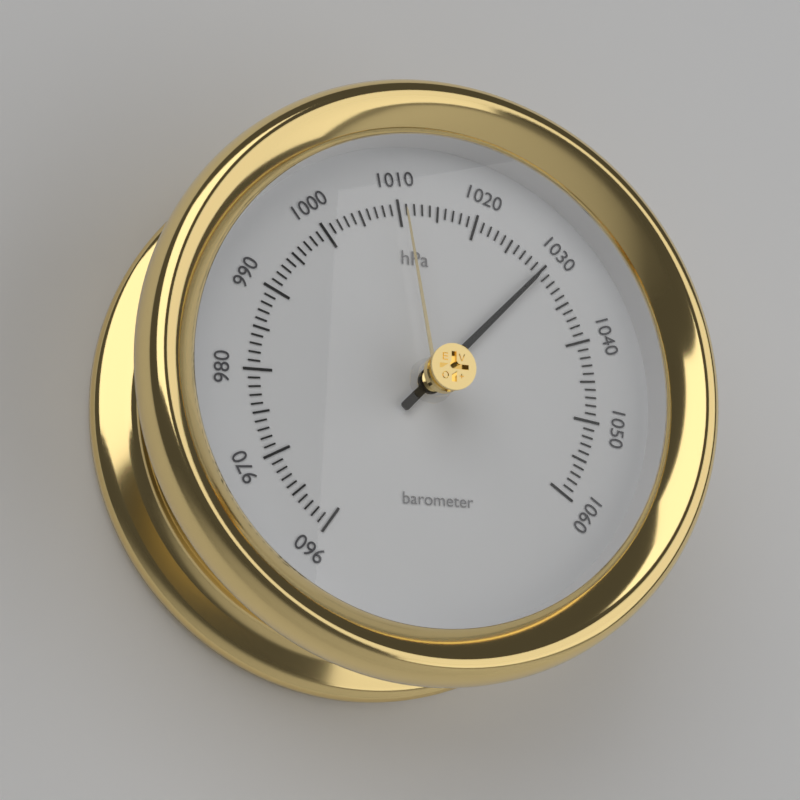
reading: 1030 hPa
